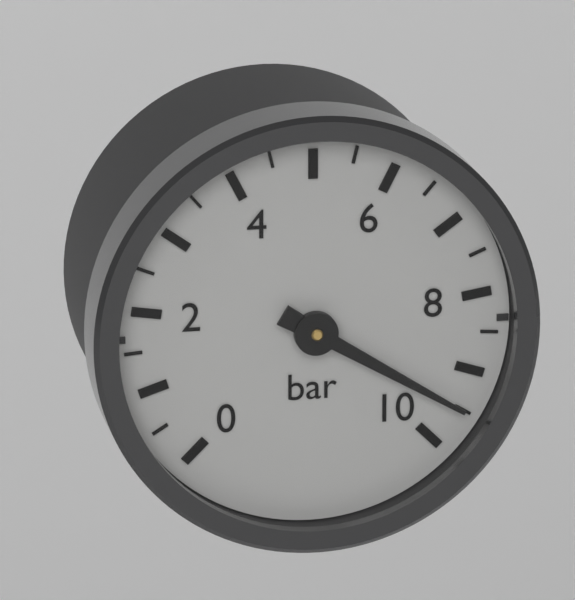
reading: 9.5 bar
